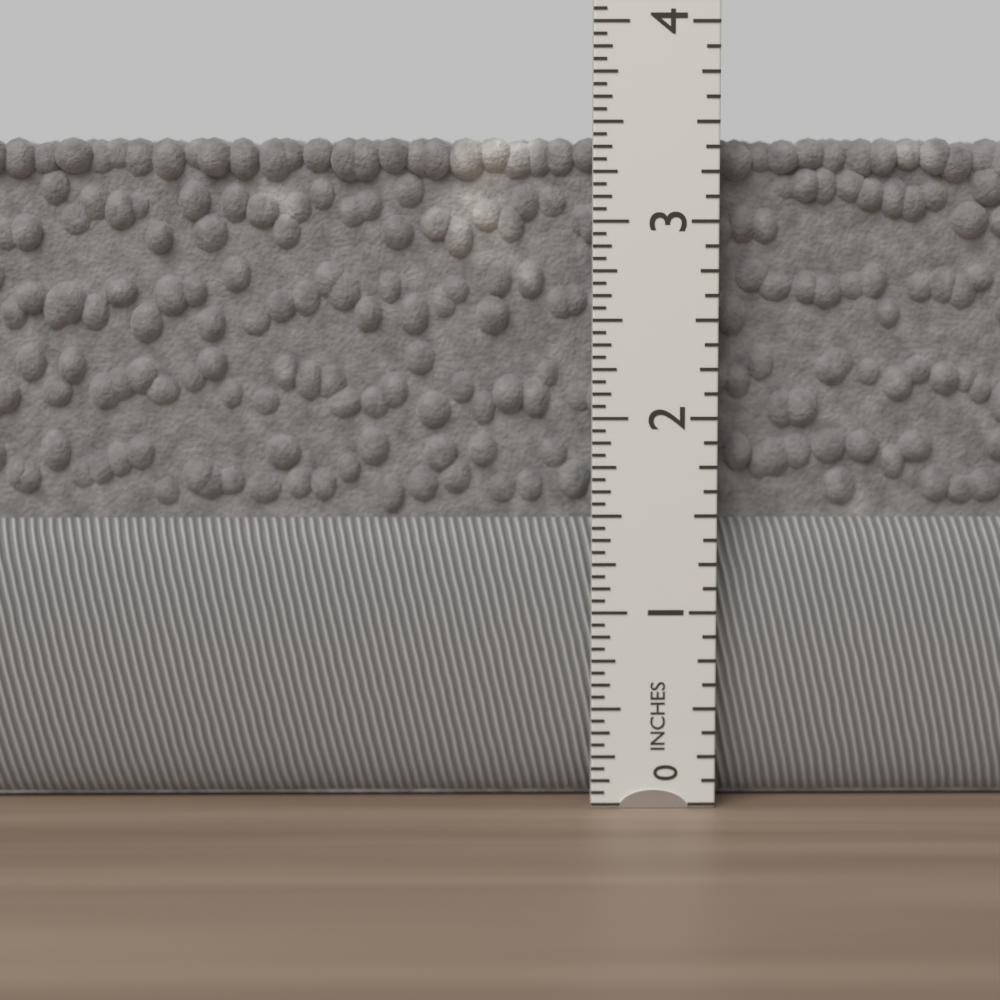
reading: 3.4375 in
